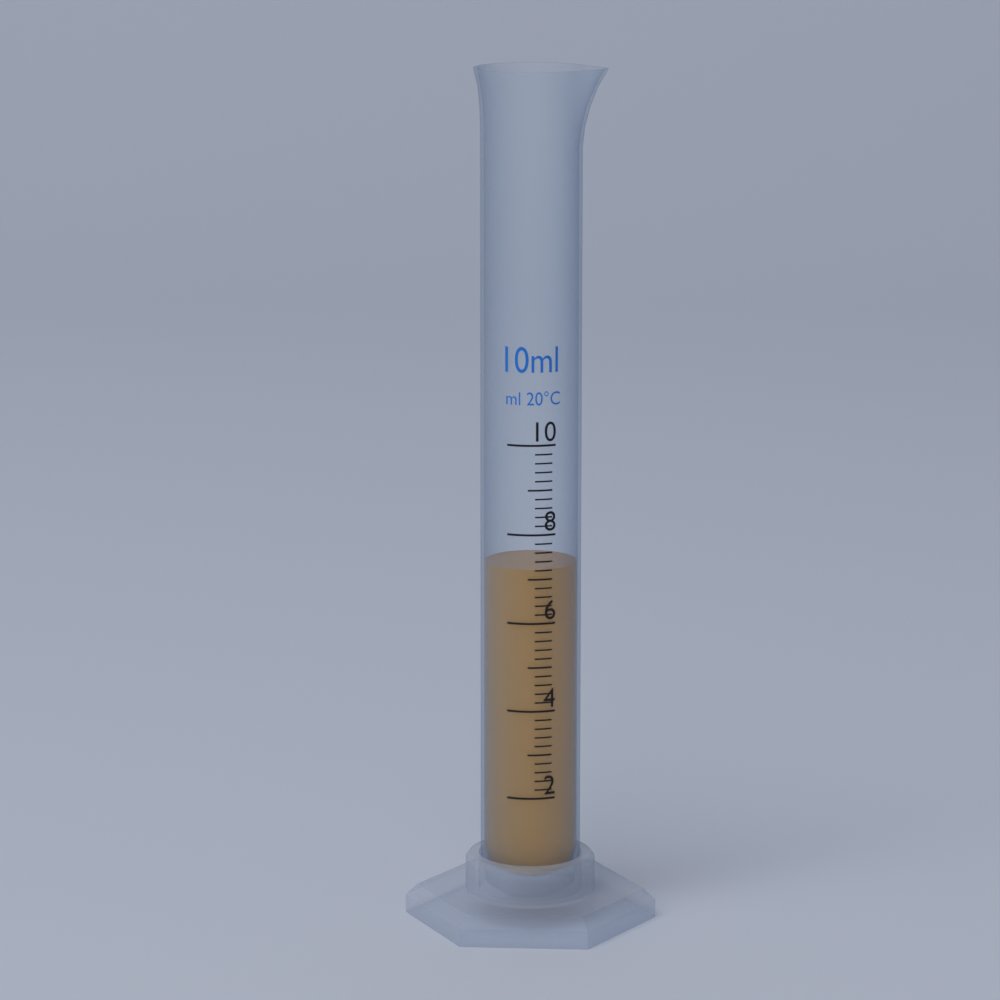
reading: 7.2 ml
